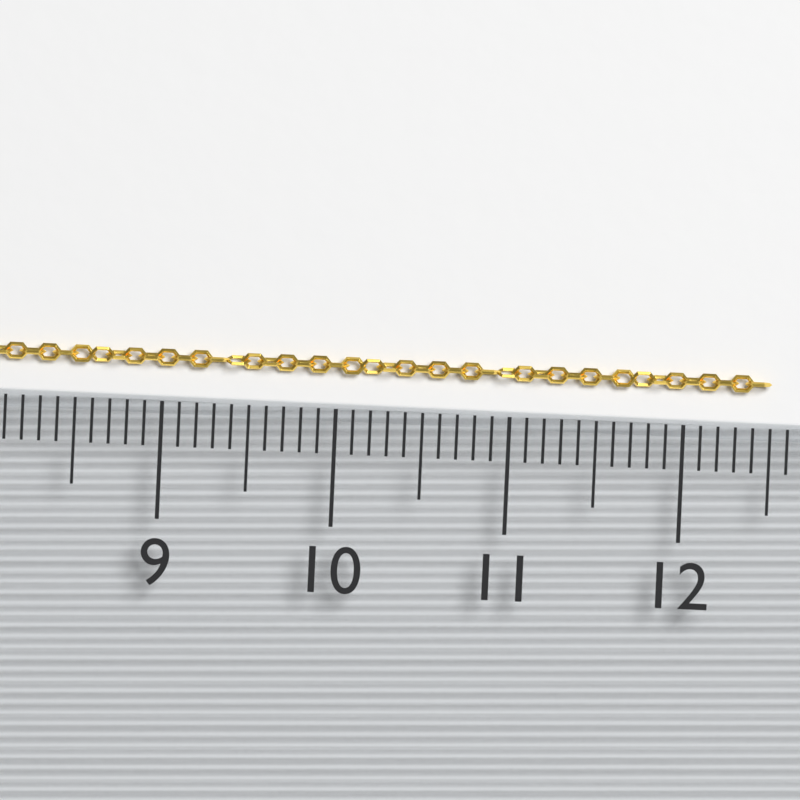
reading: 12.5 (no unit)
